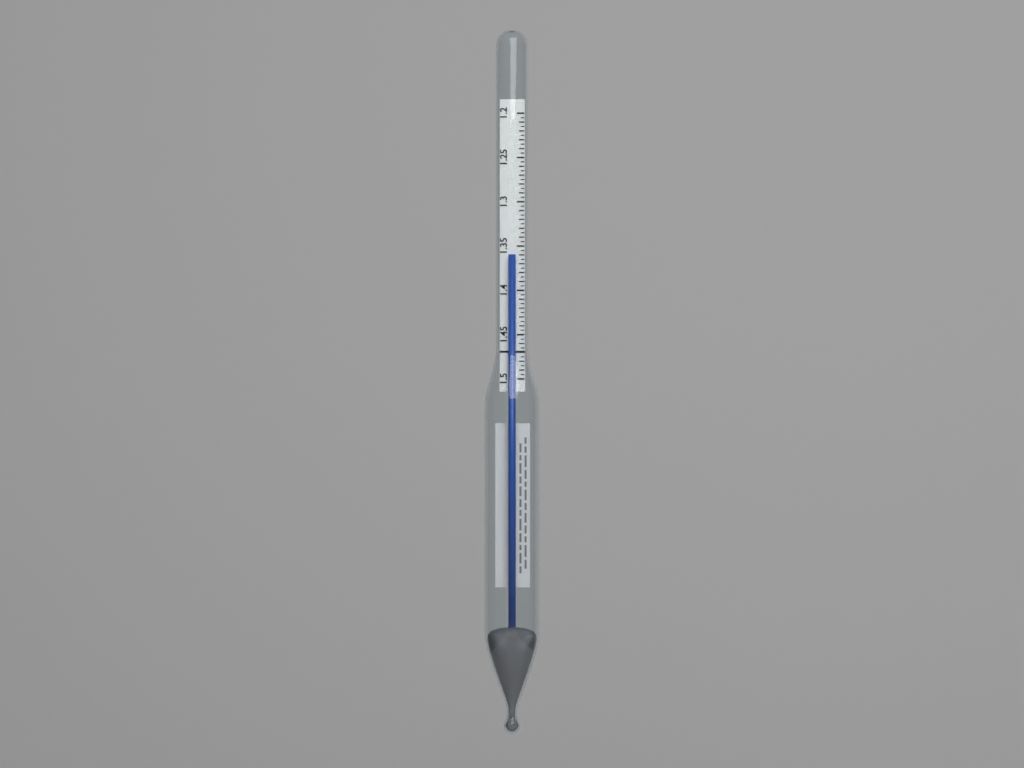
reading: 1.360 (no unit)
